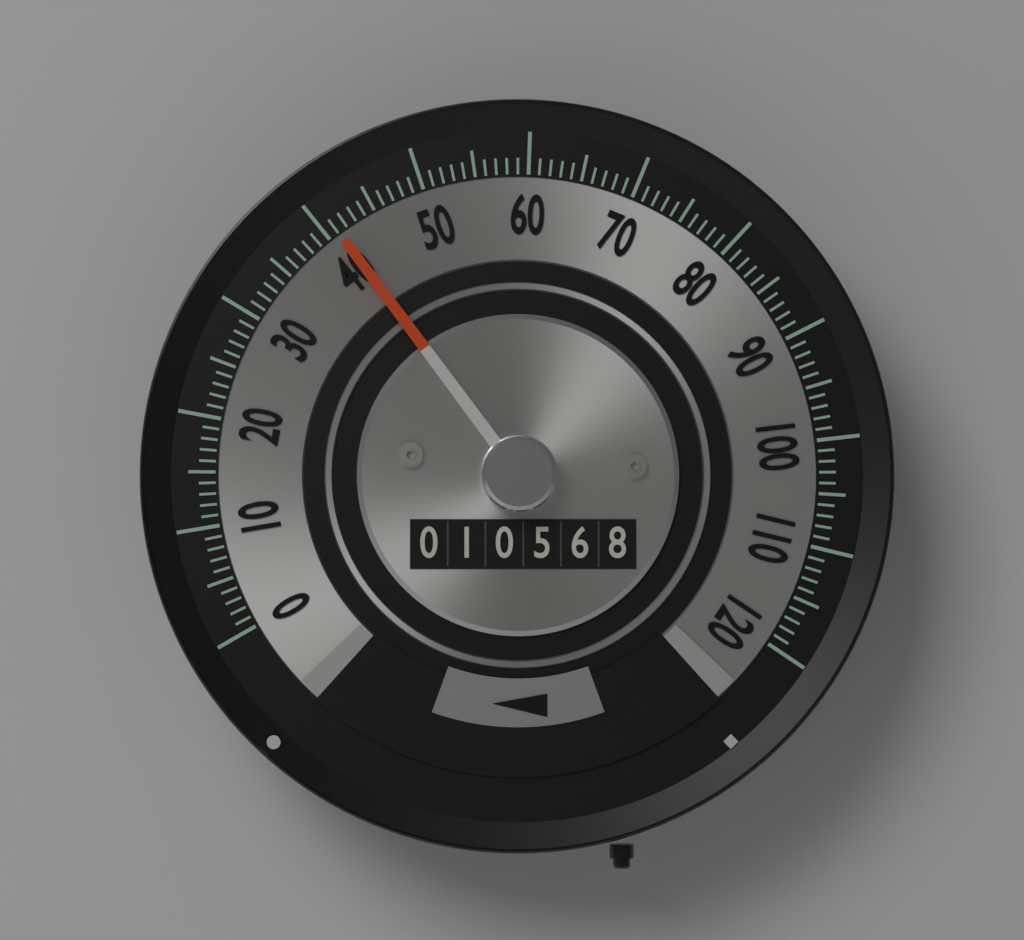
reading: 41 (no unit)
